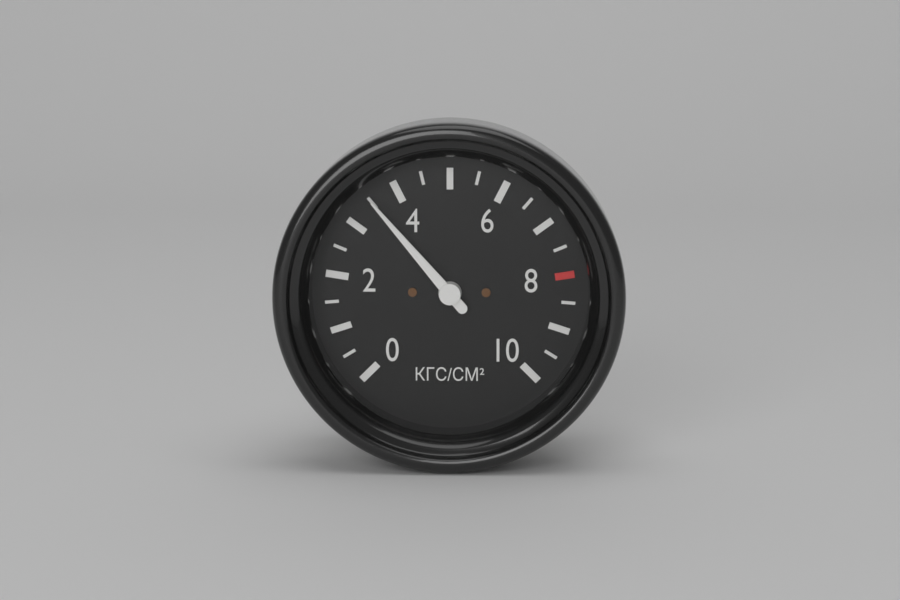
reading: 3.5 кгс/см²
